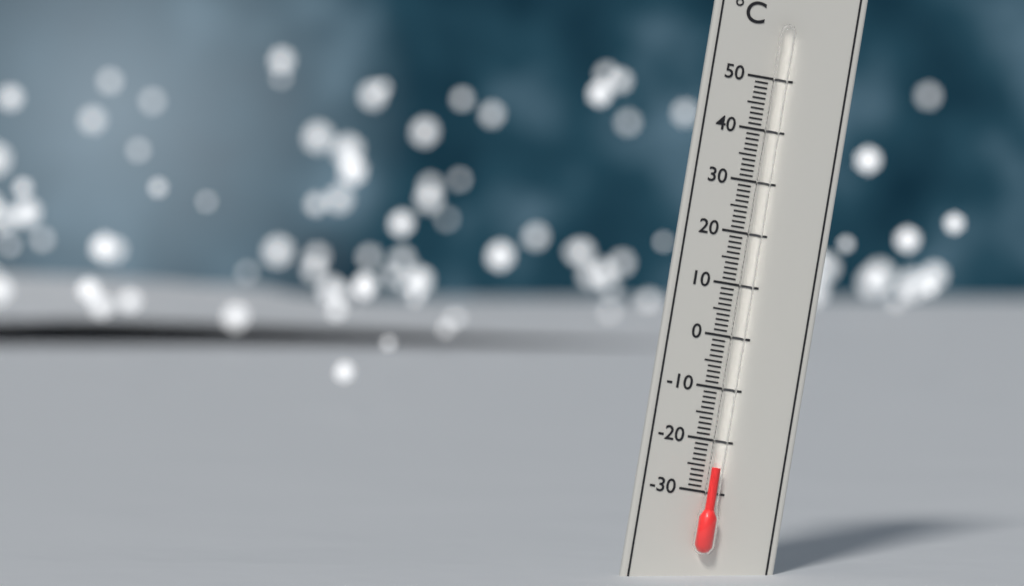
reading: -25 °C
